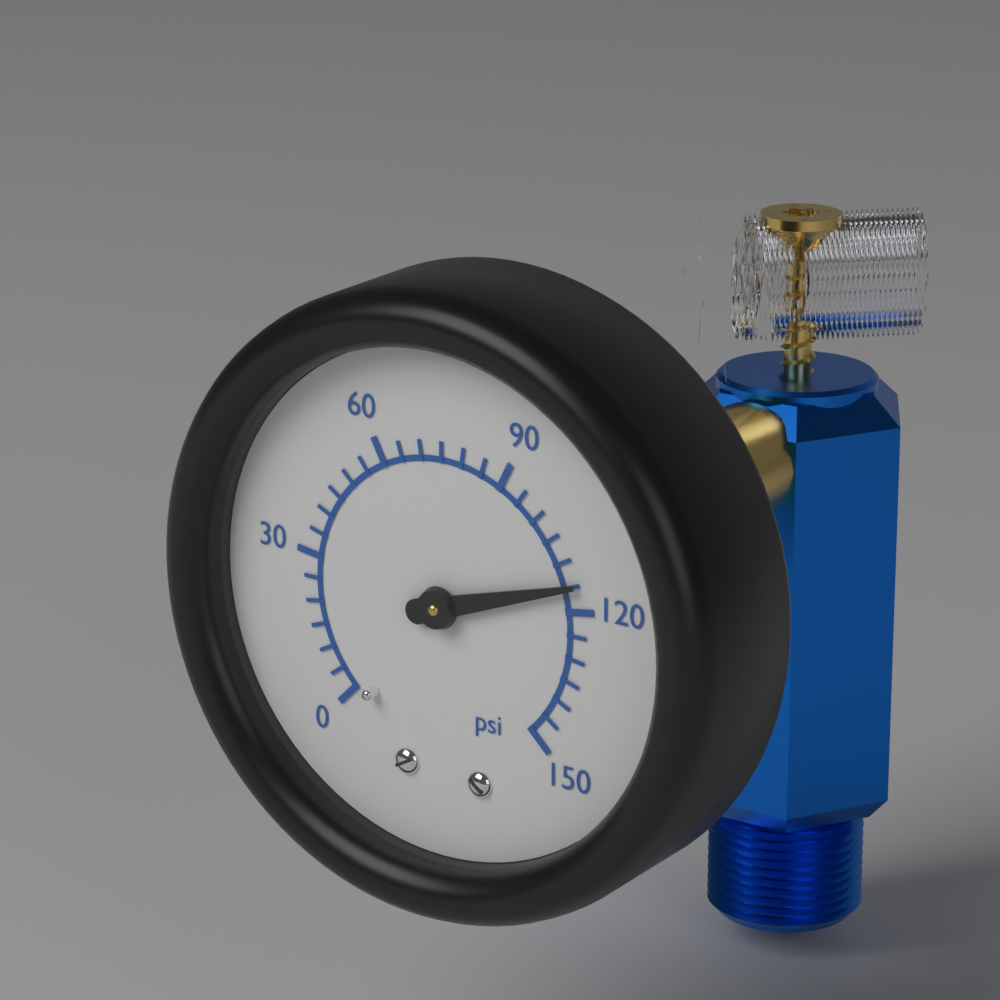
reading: 115 psi
